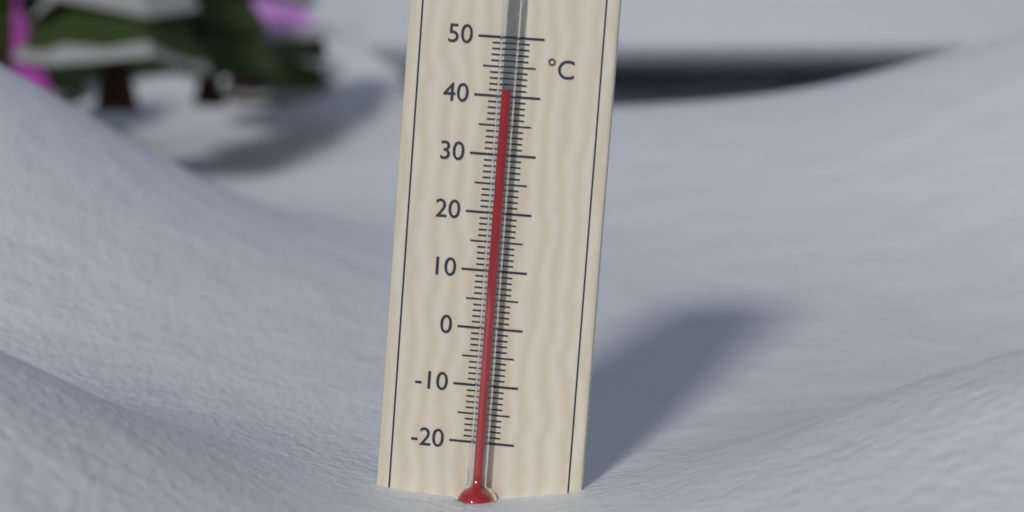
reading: 41 °C
